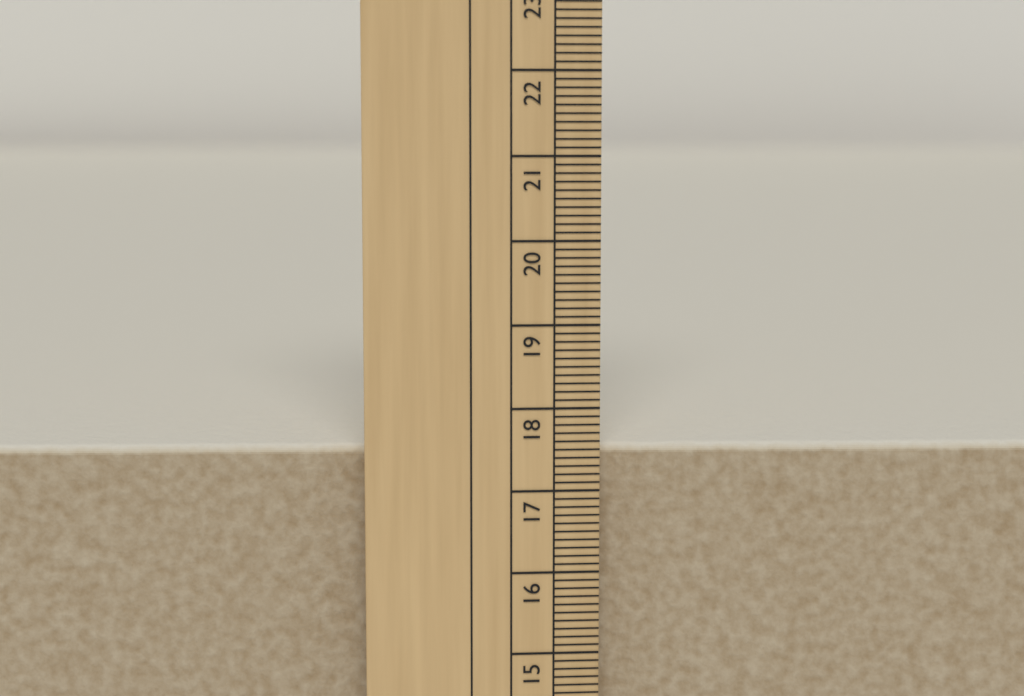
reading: 17.5 cm
